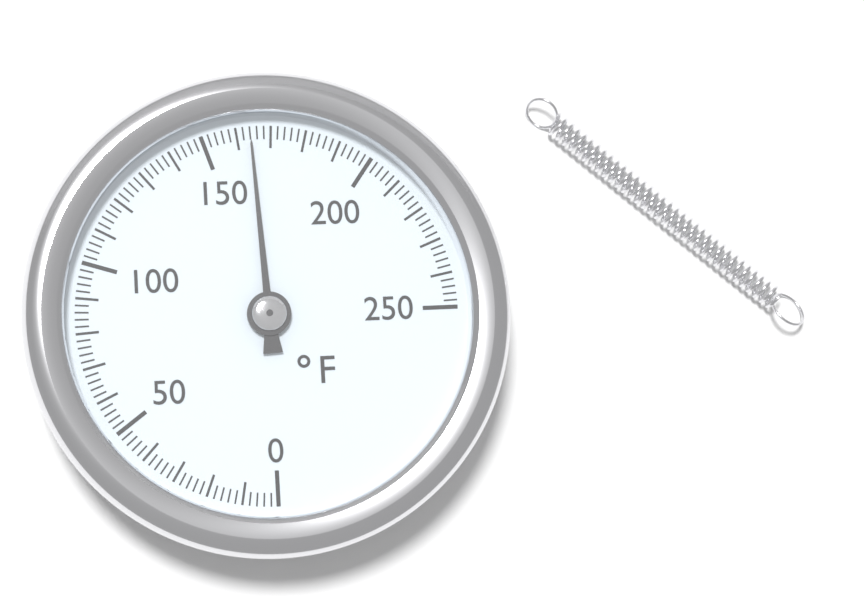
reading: 164 °F
